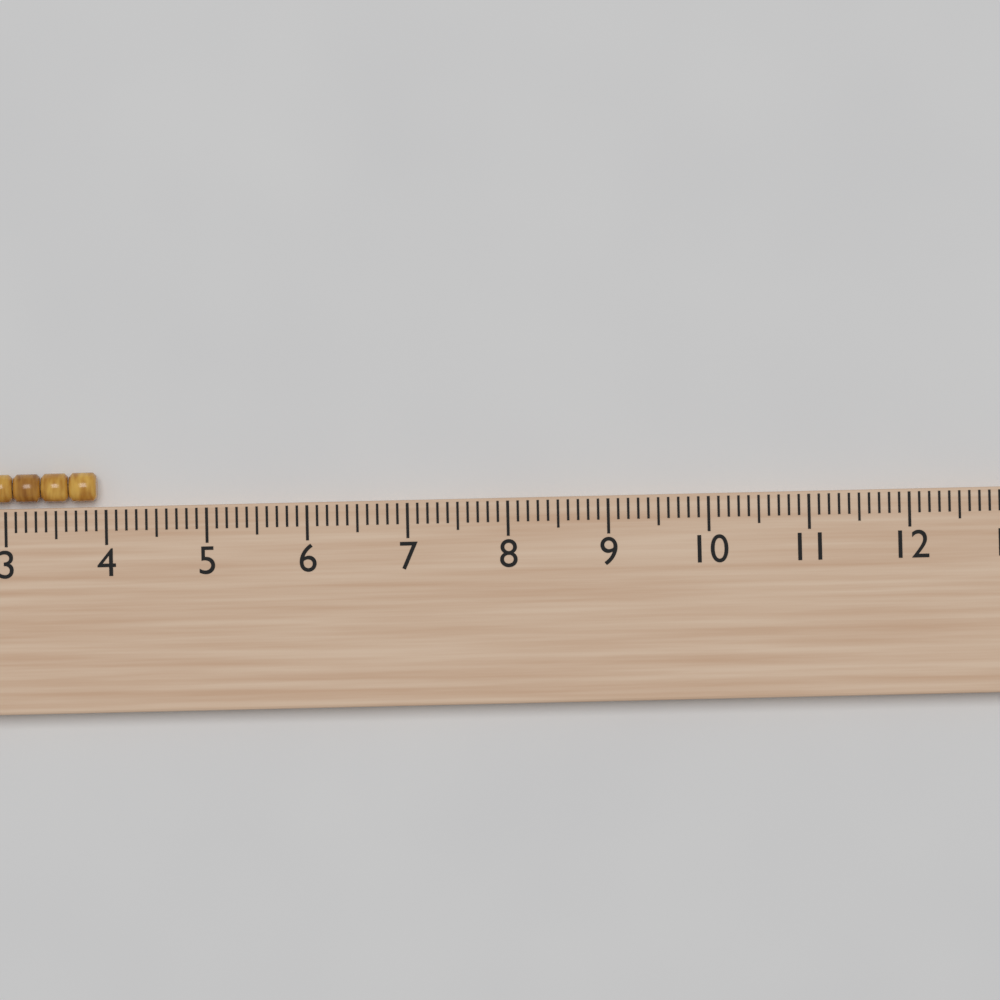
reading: 3.9 cm
